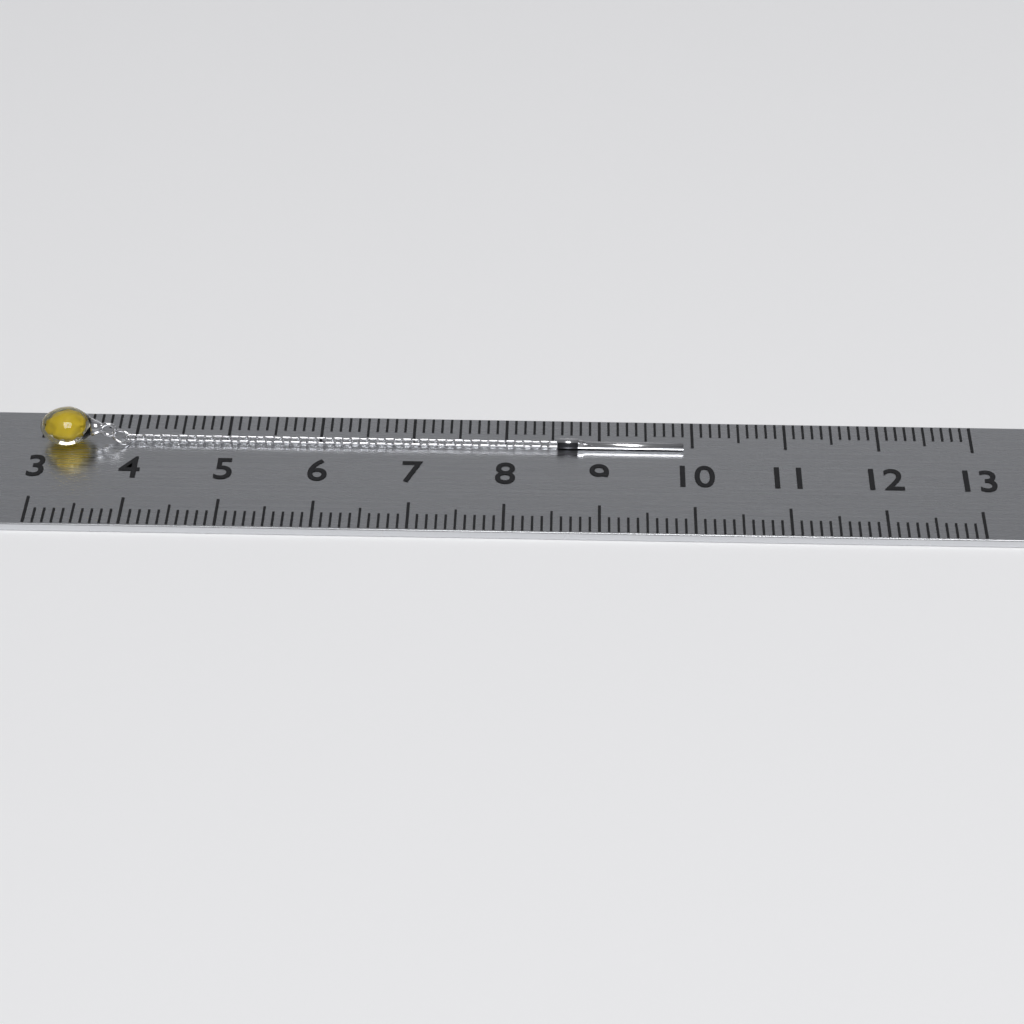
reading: 9.9 (no unit)
